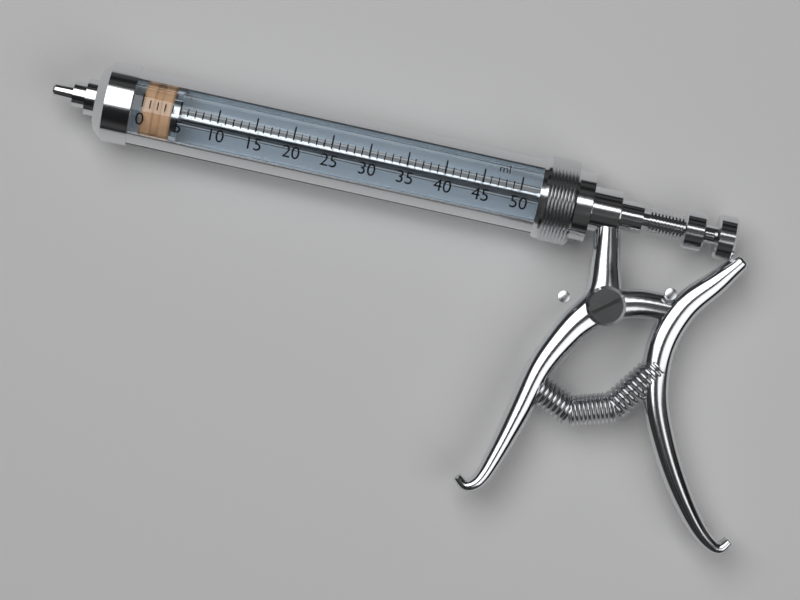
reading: 0 ml
